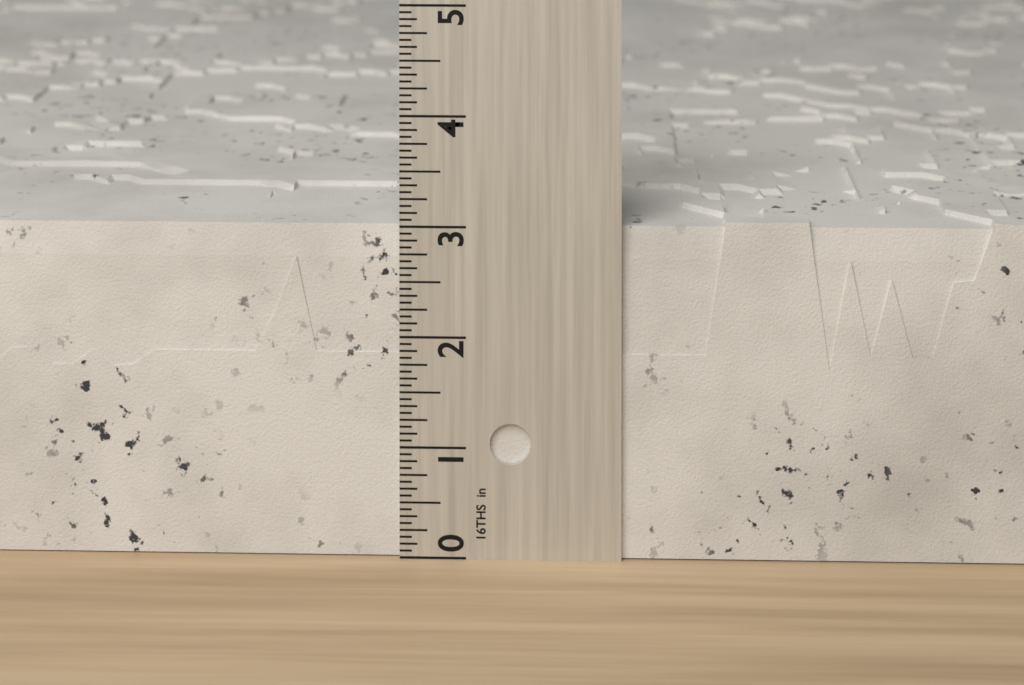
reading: 3.0625 in
